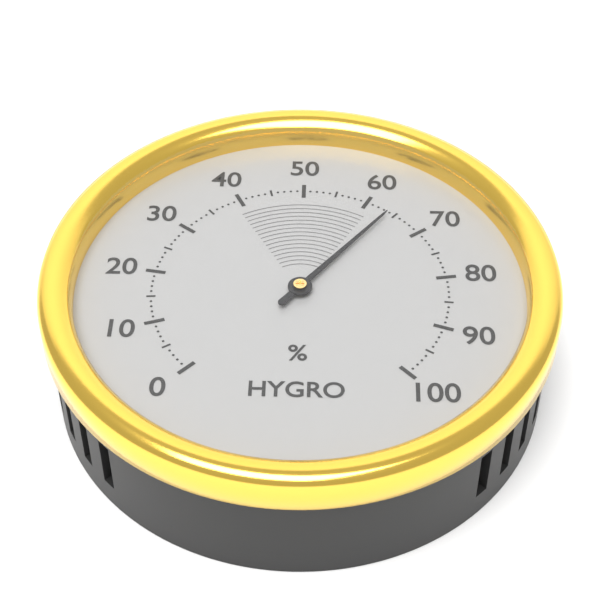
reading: 64 %
